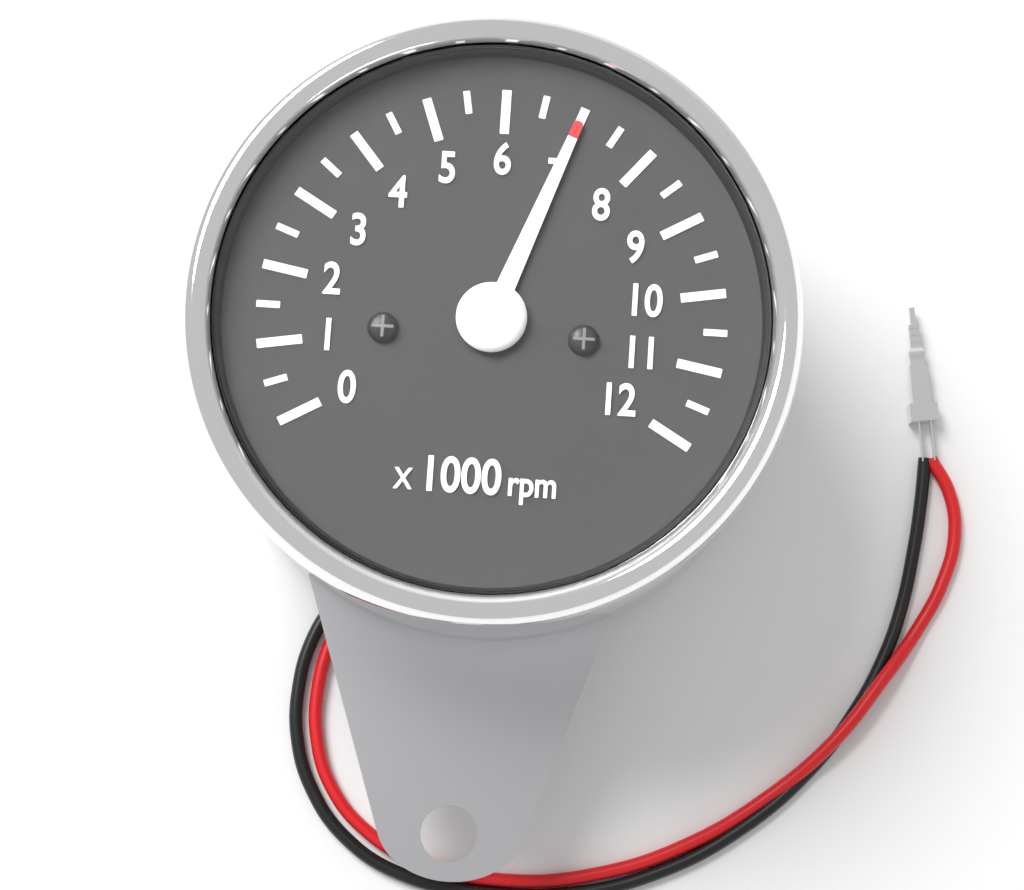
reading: 7.0 x1000 rpm
